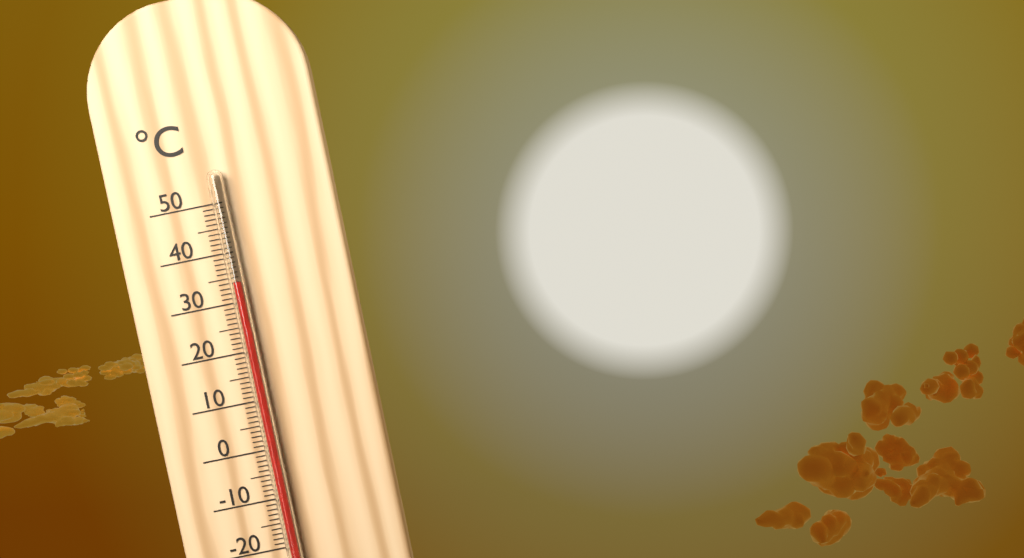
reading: 34 °C
